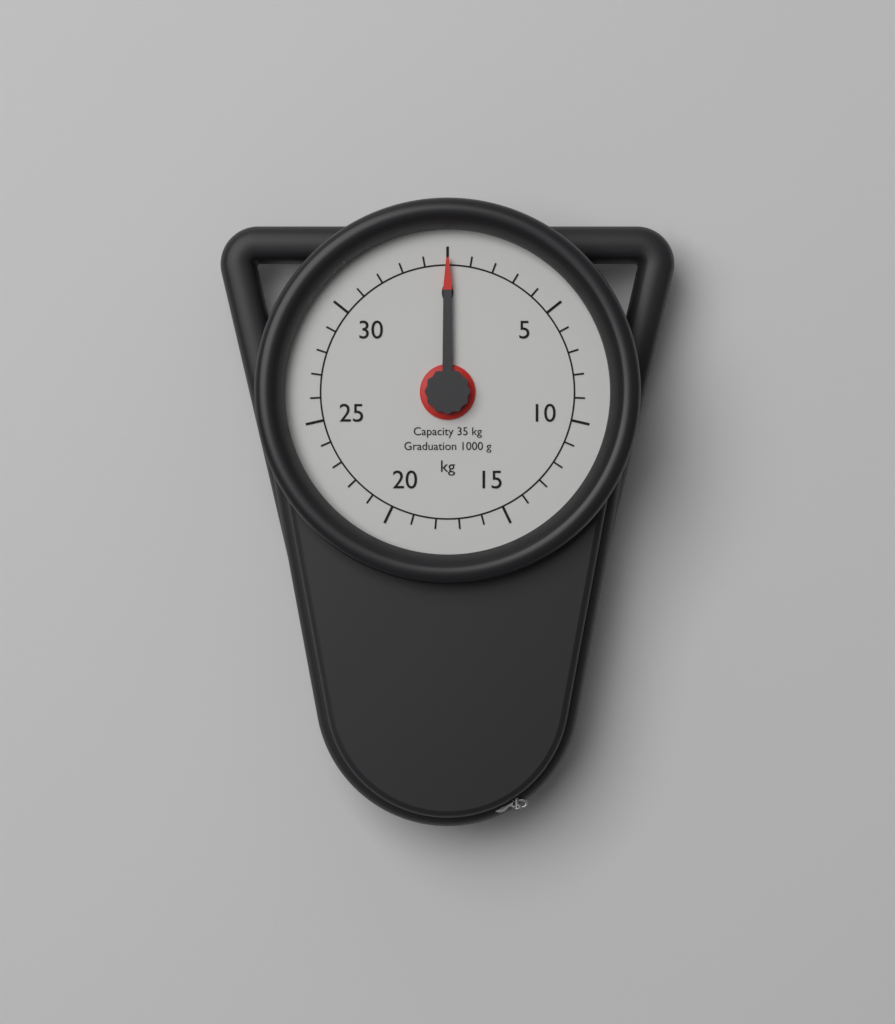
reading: 0 kg
